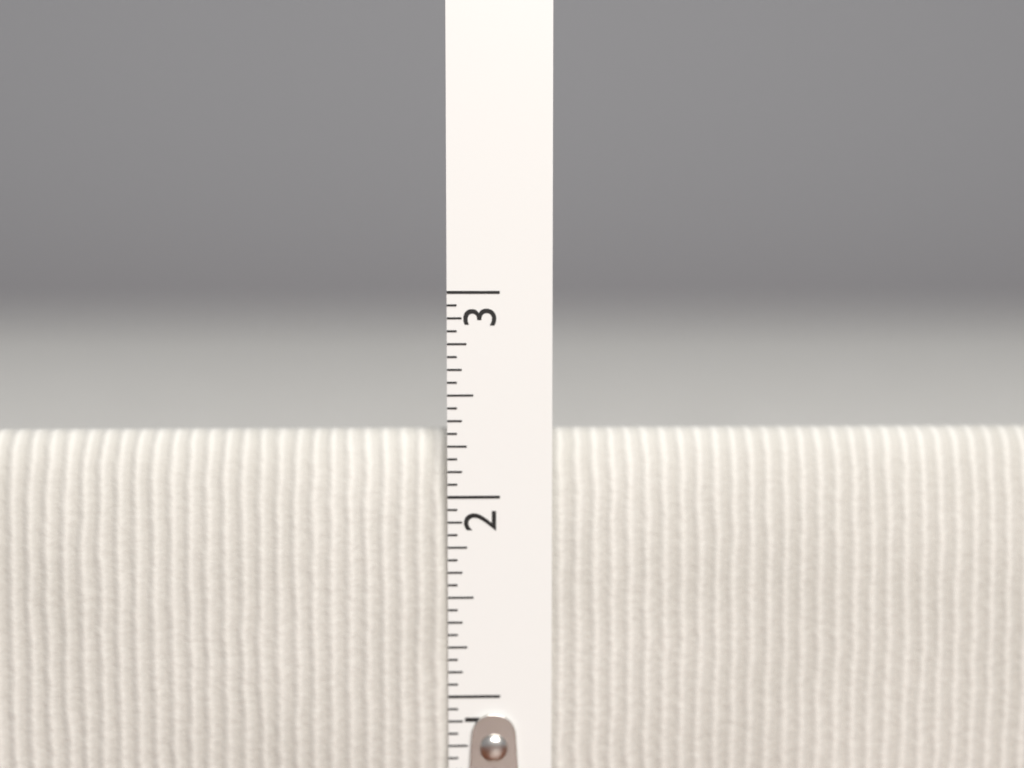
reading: 2.3125 in
